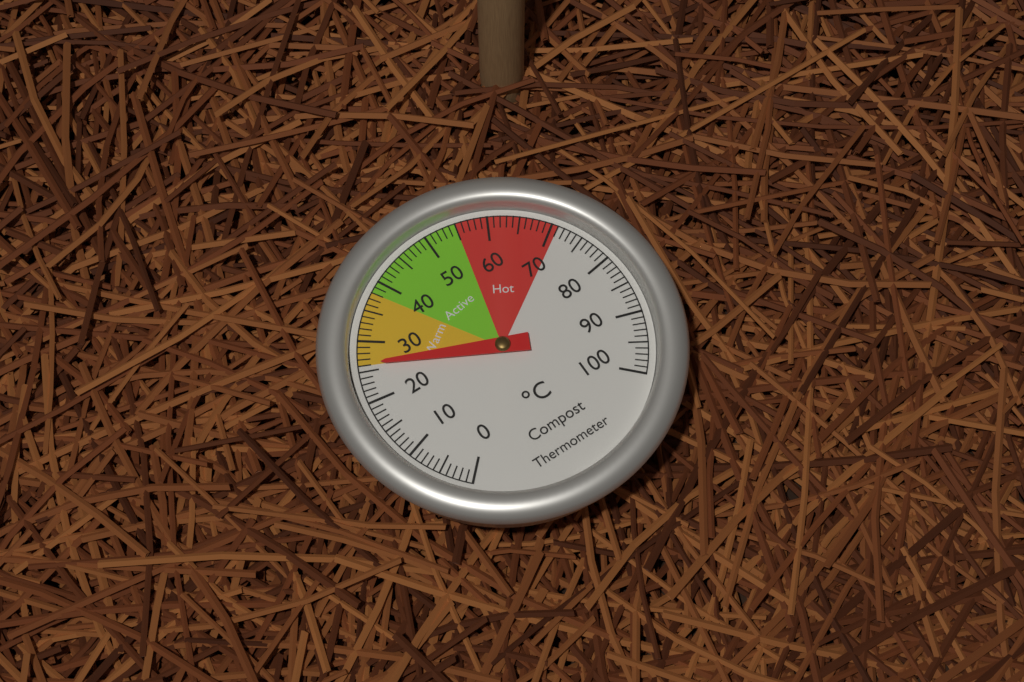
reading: 26 °C
